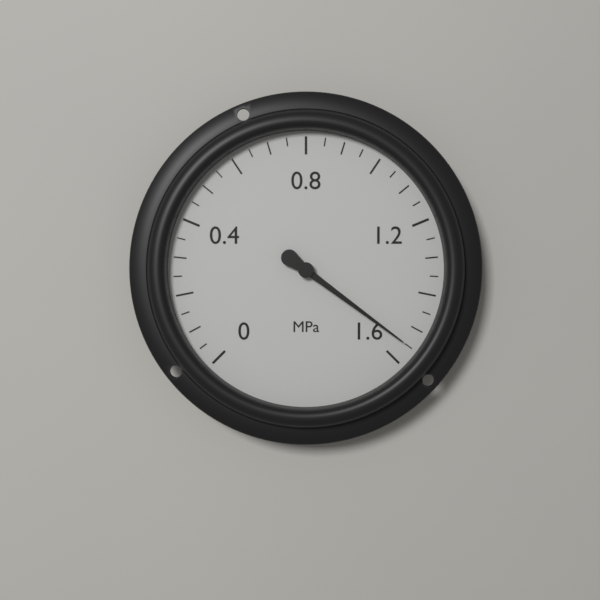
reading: 1.55 MPa
